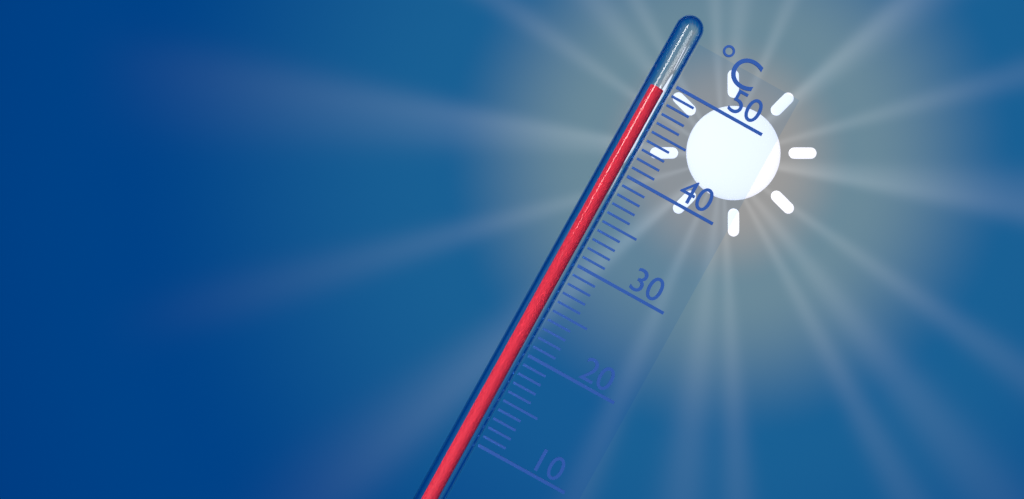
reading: 49 °C
